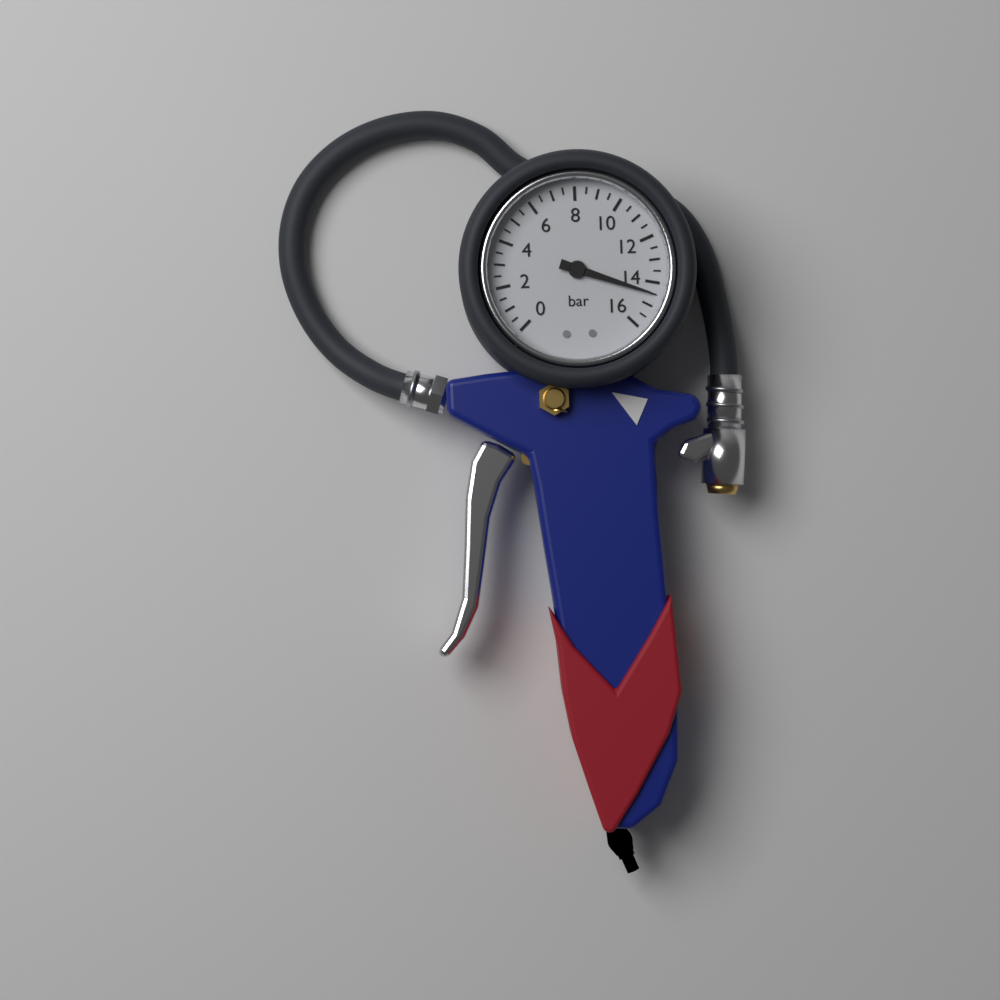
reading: 14.5 bar
